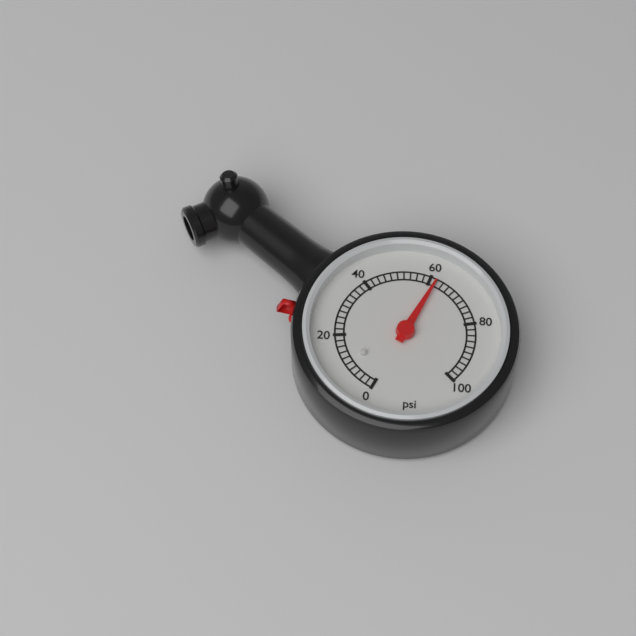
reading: 62 psi
